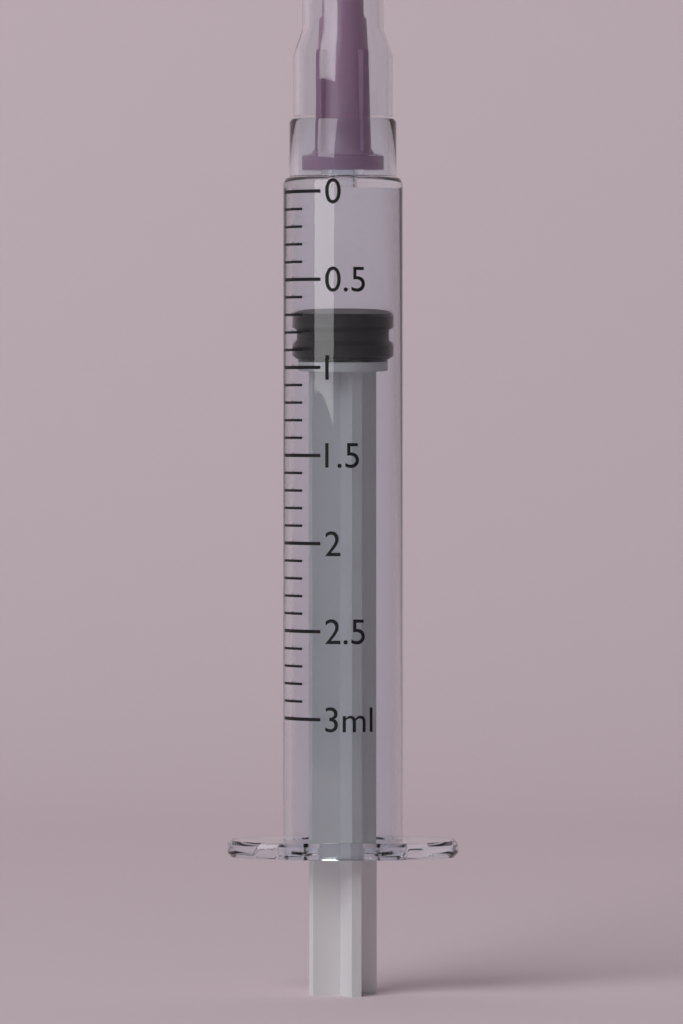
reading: 0.7 ml
